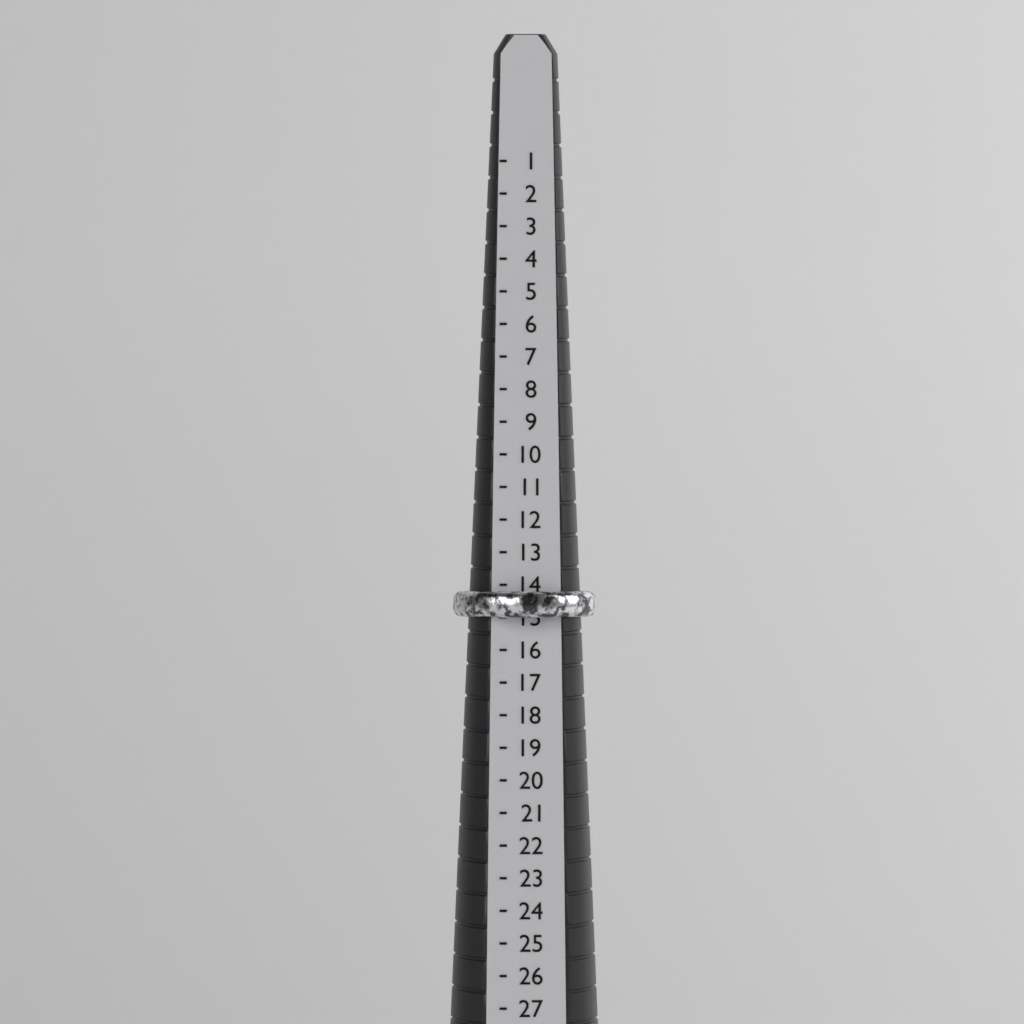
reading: 15 (no unit)
